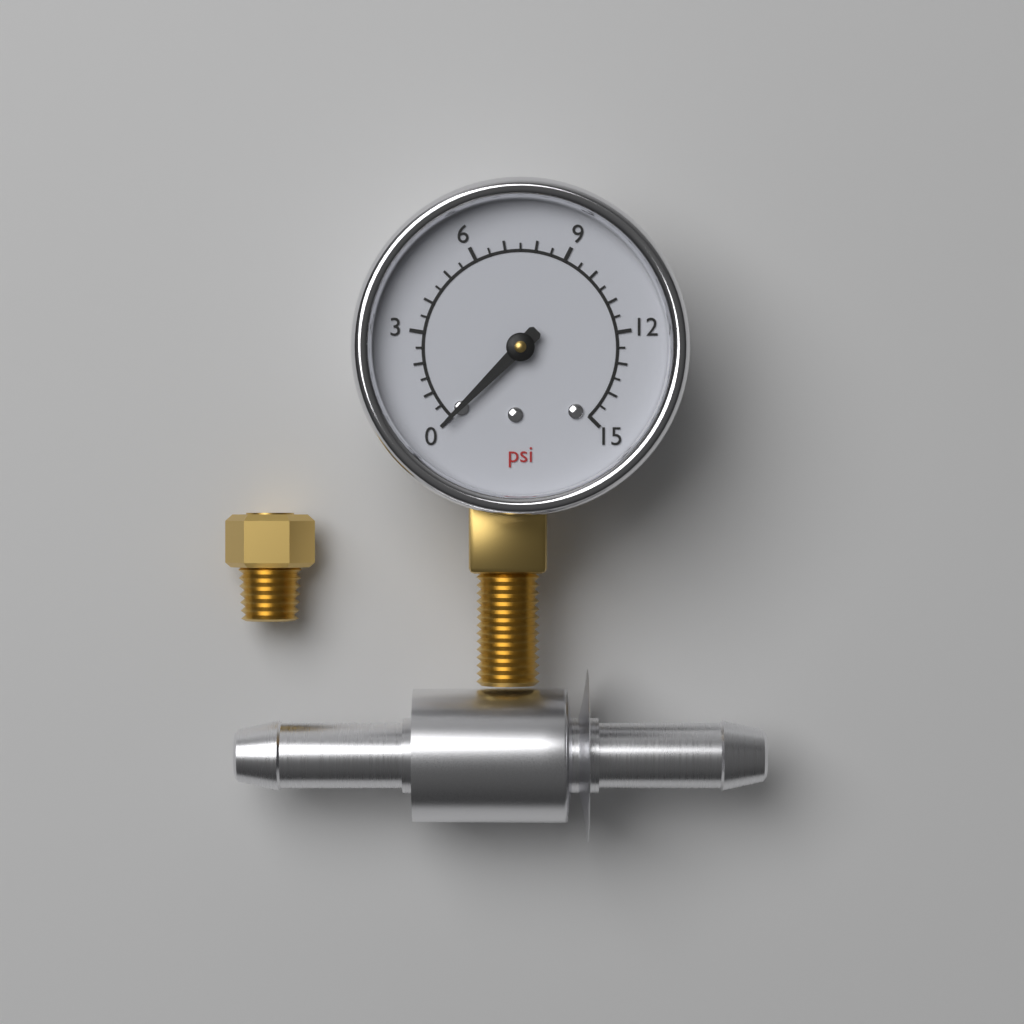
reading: 0.0 psi
